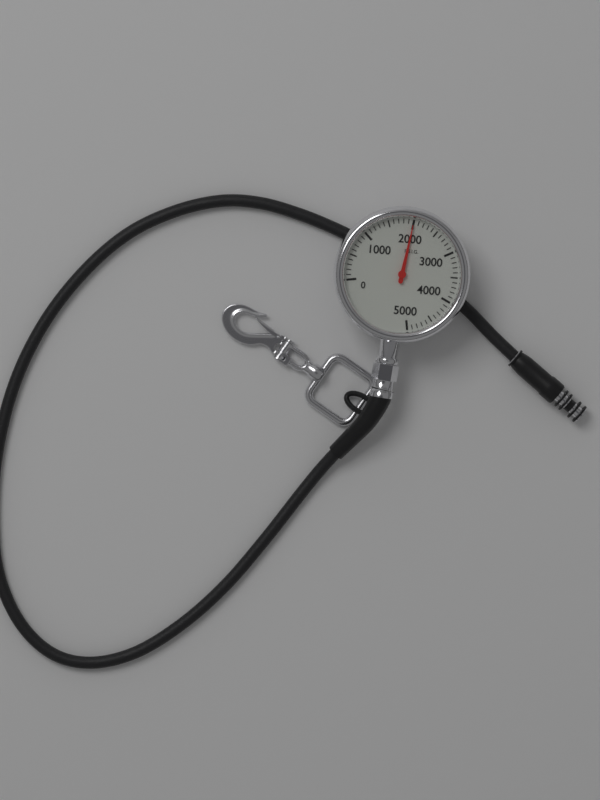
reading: 2000 psi
